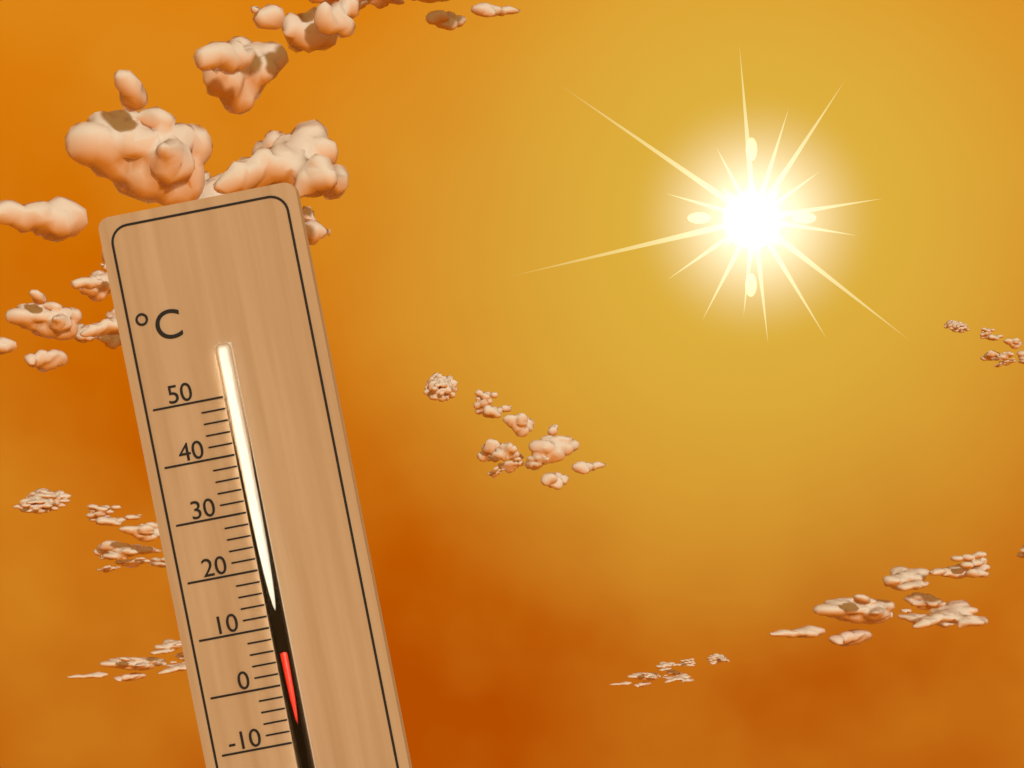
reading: 6 °C
